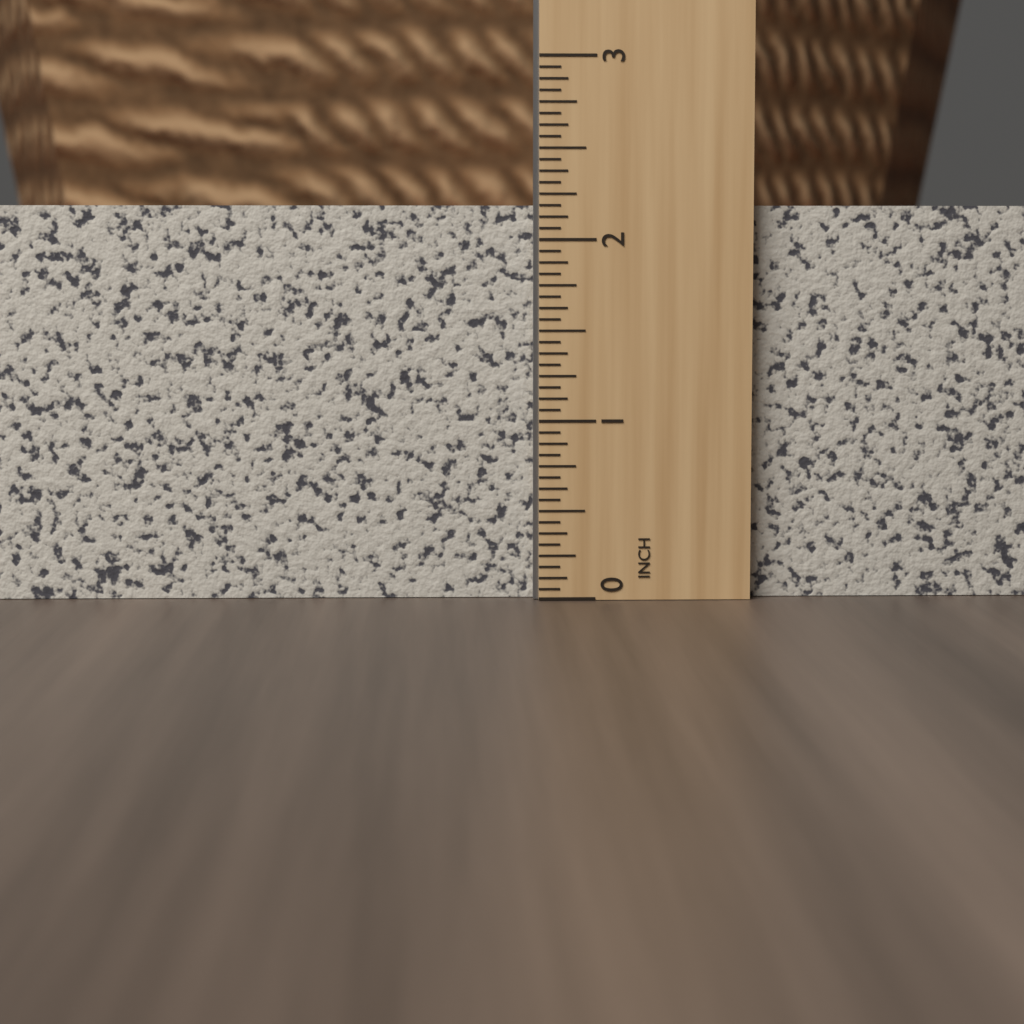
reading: 2.1875 in
